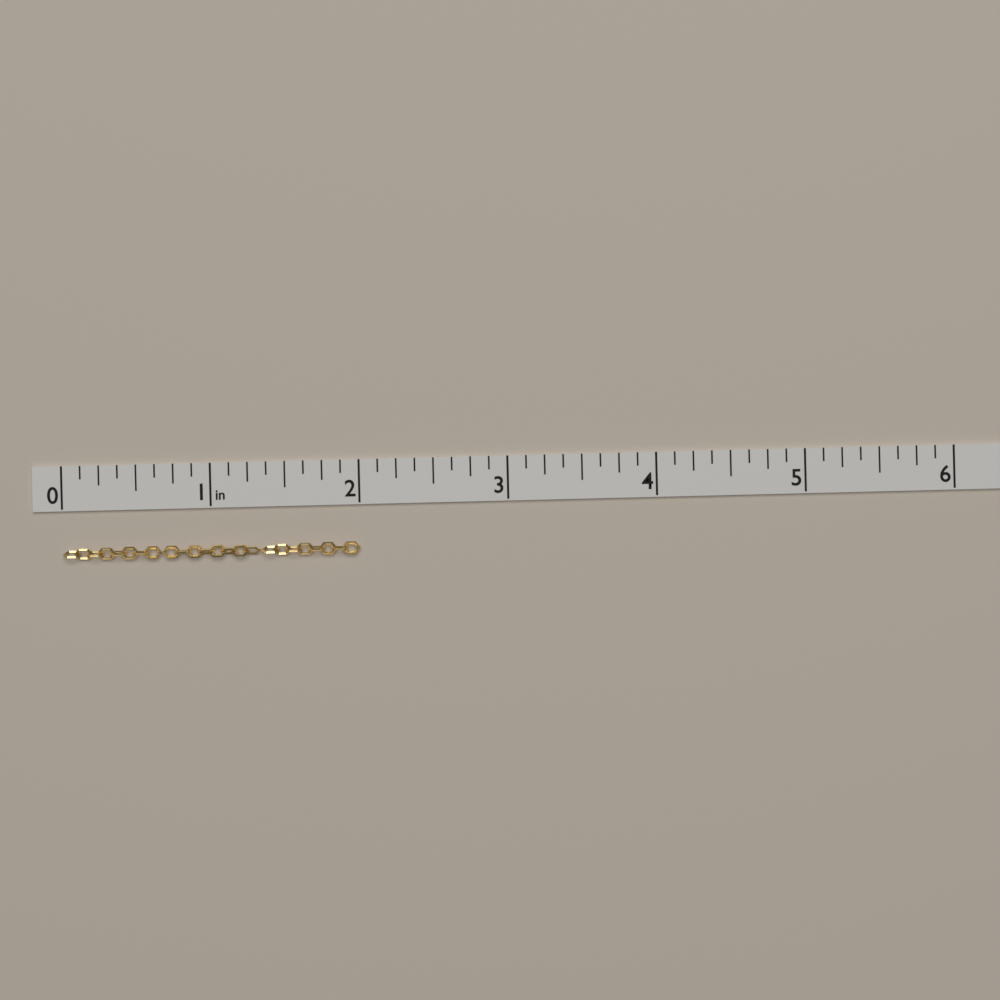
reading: 2.000 in
